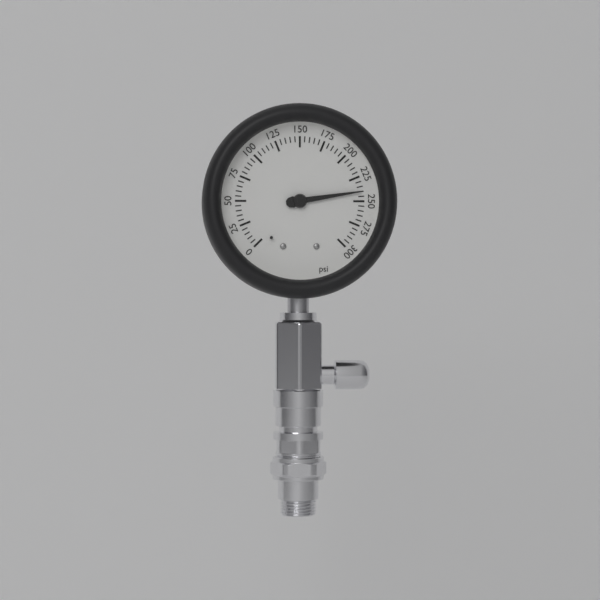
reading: 240 psi
